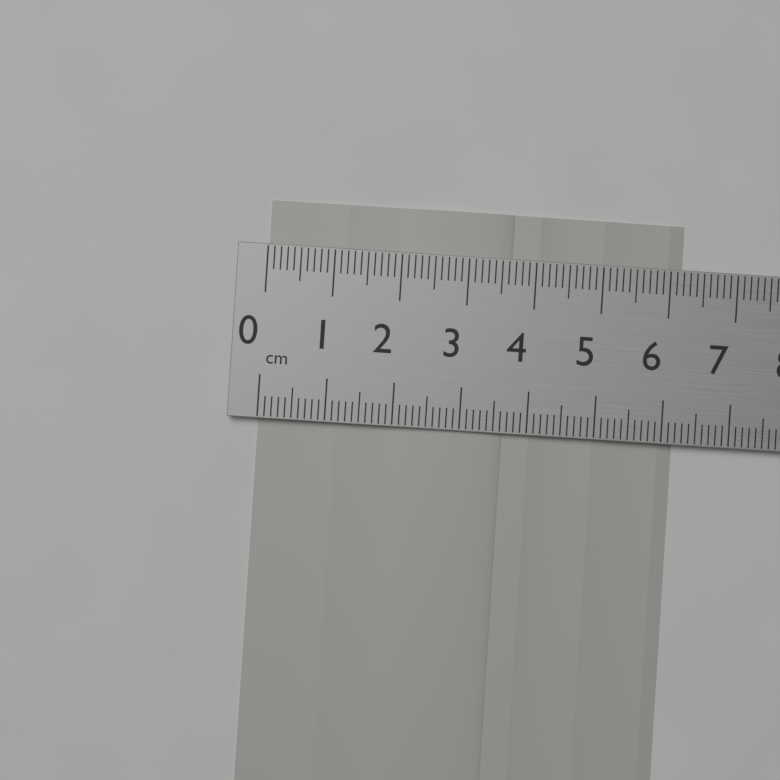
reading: 6.2 cm
